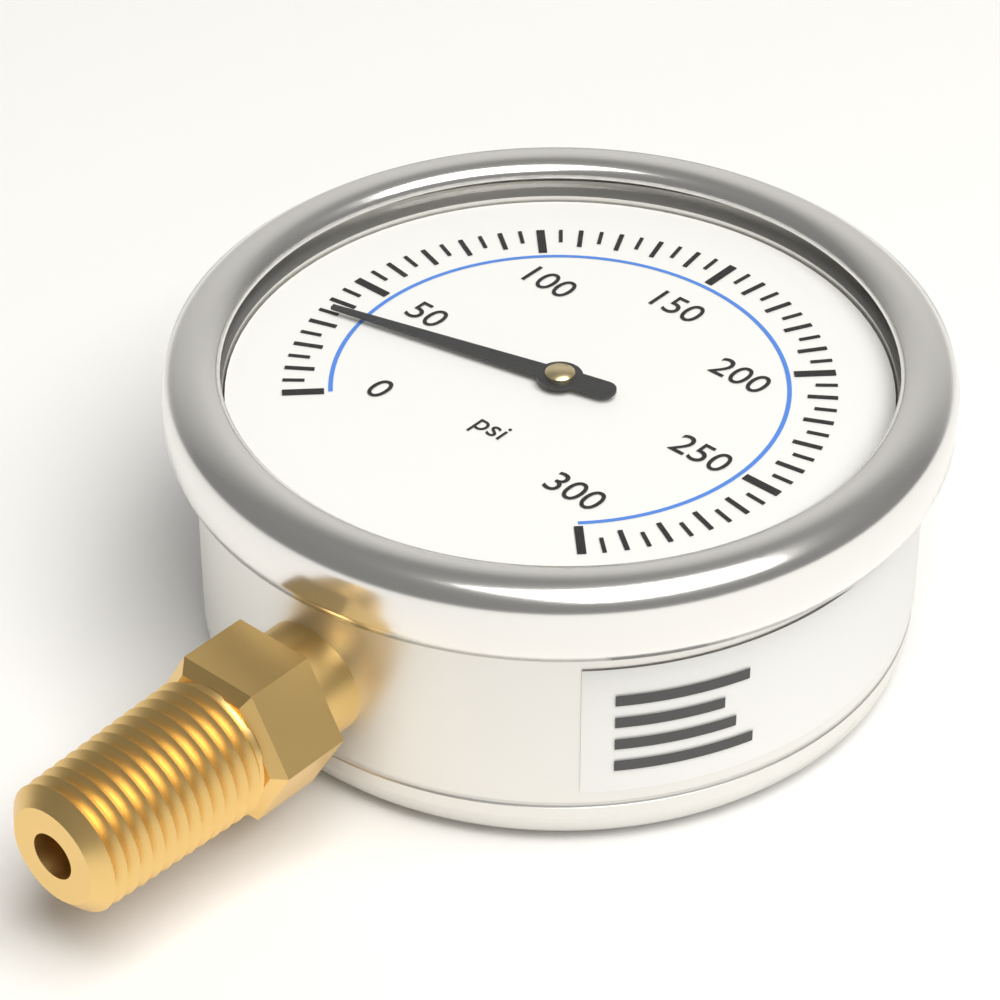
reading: 35 psi
